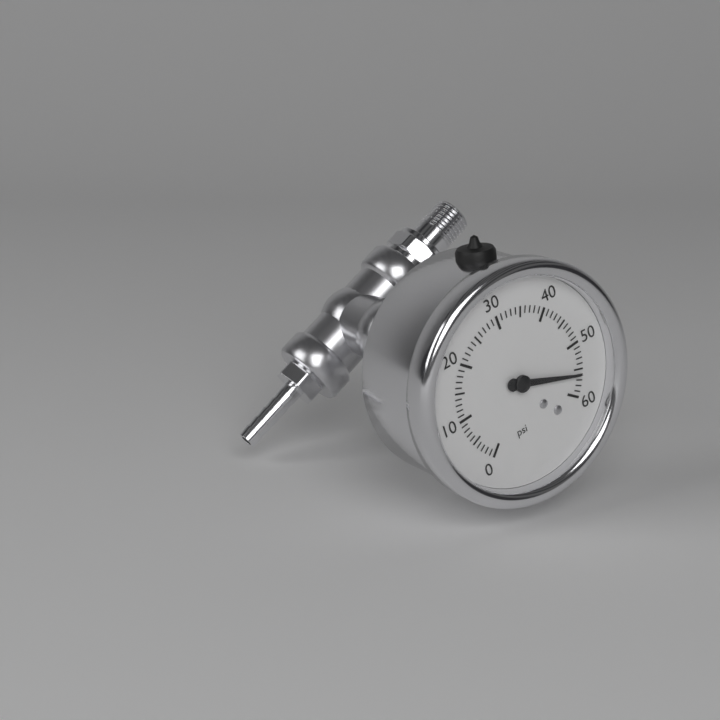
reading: 56 psi
